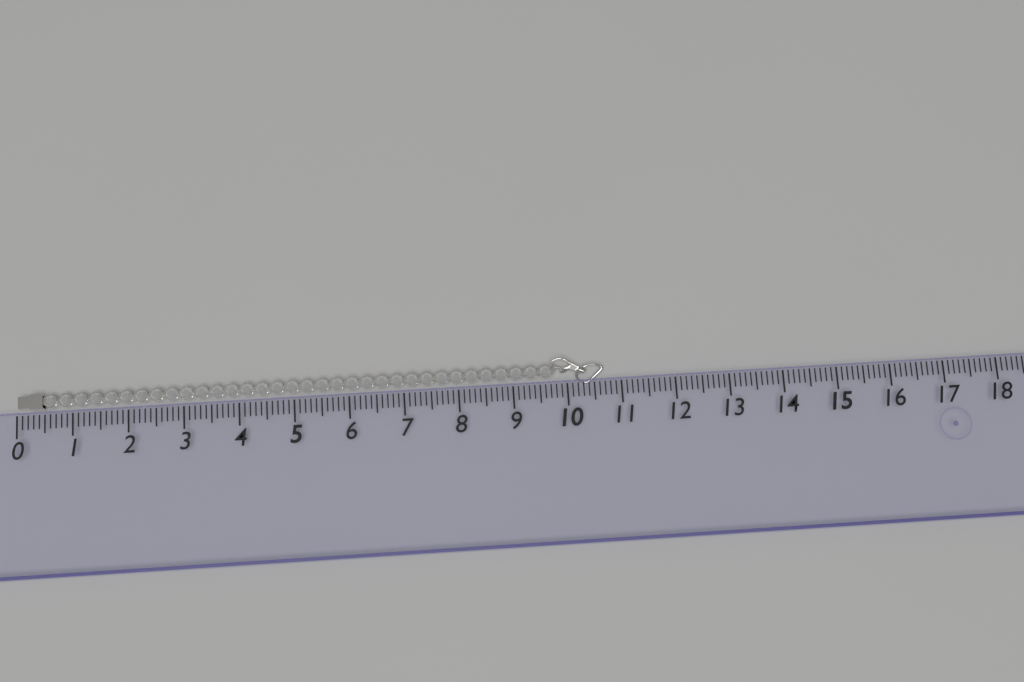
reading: 10.7 (no unit)
